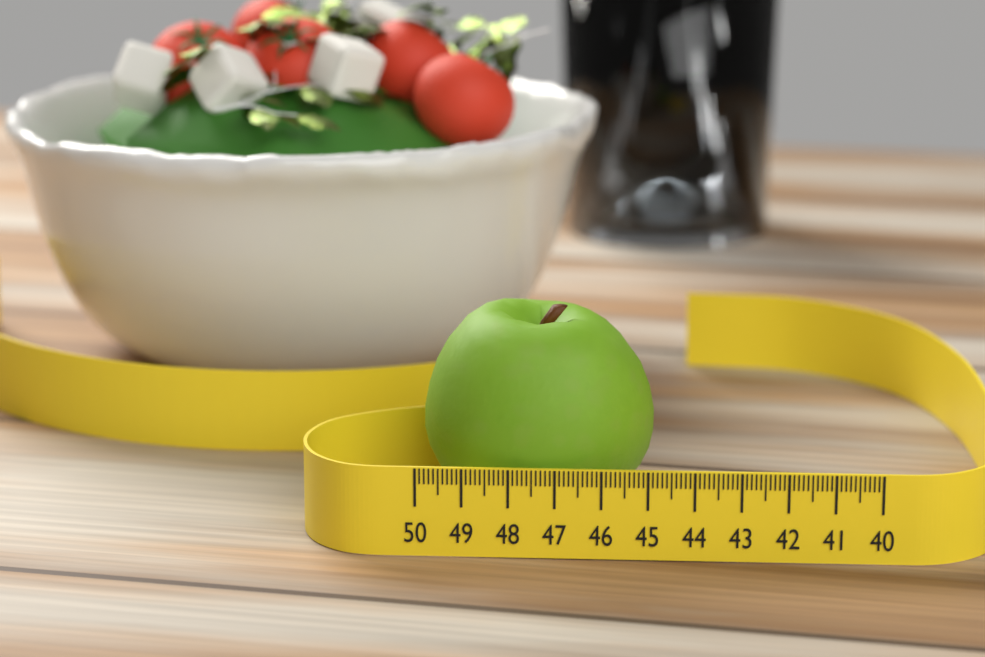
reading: 44.9 (no unit)
